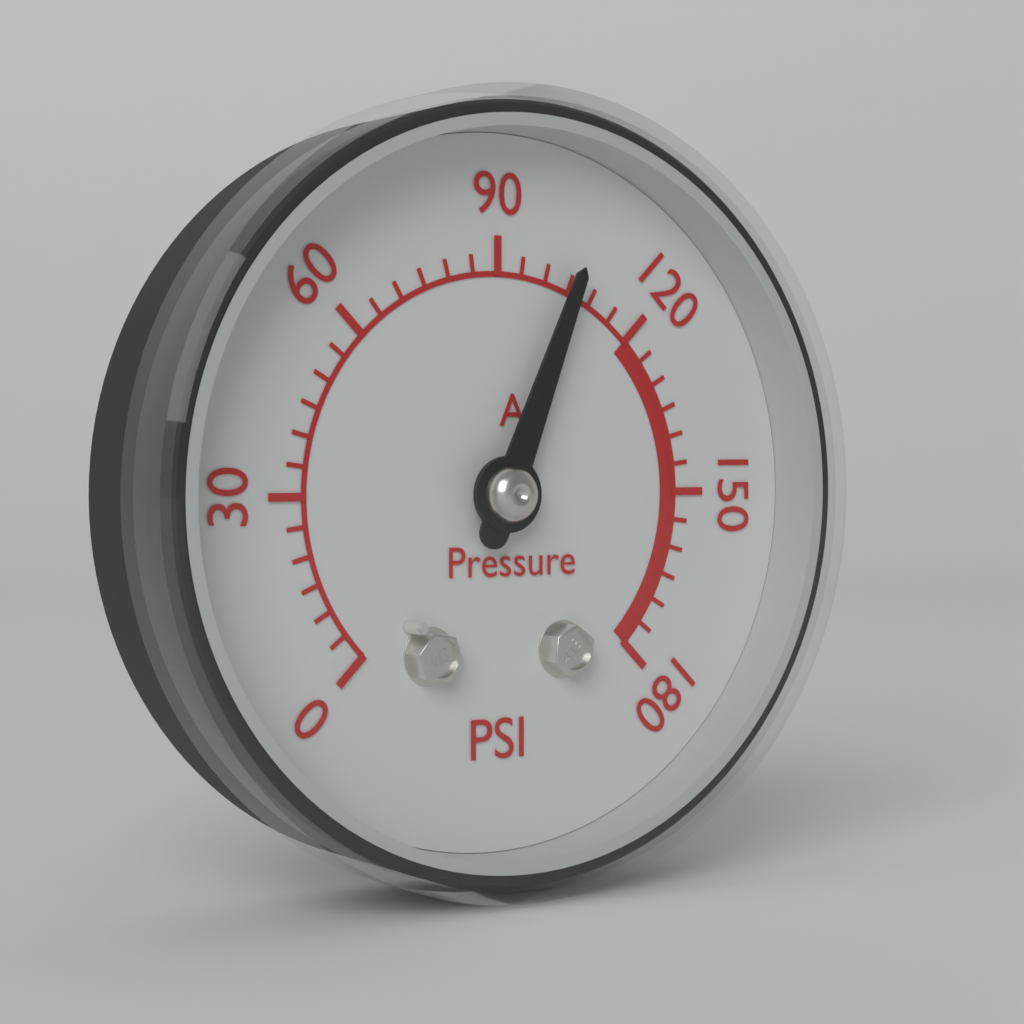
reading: 105 psi
